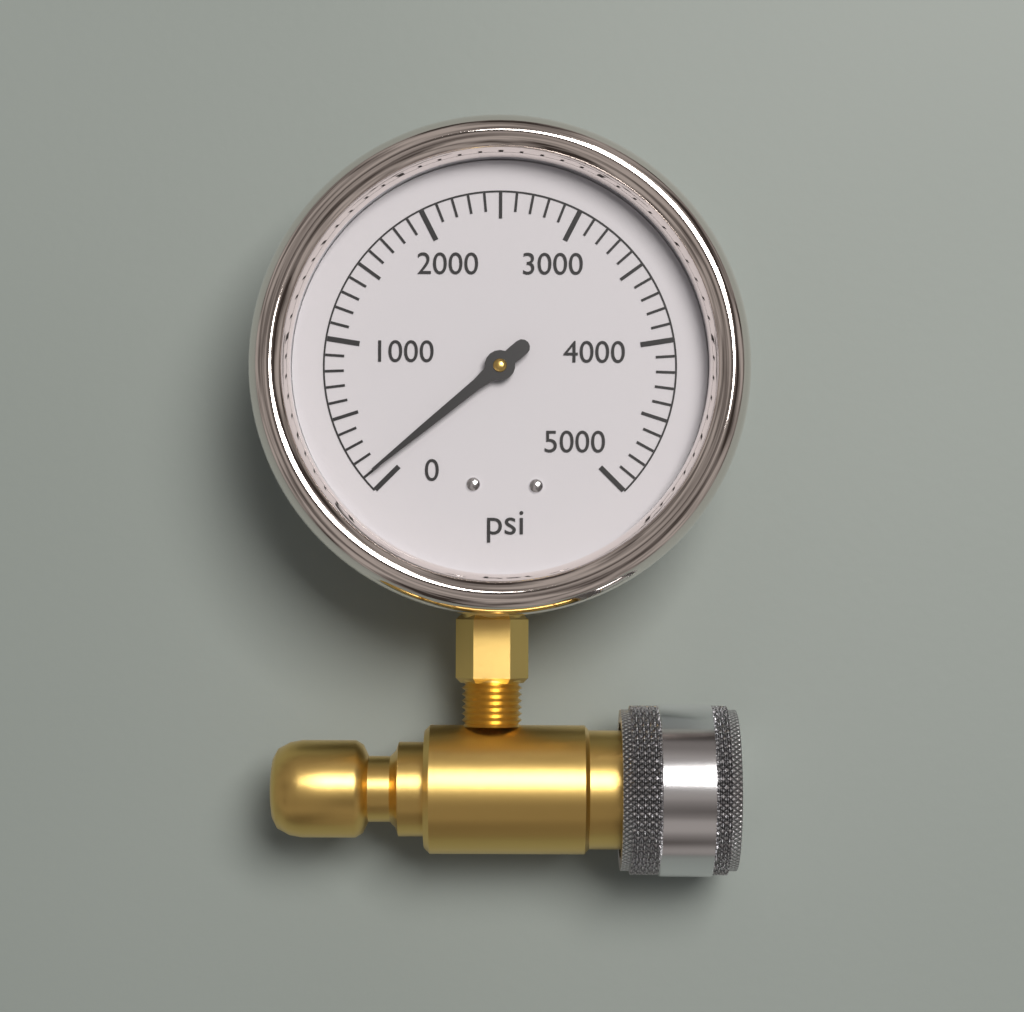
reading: 100 psi
